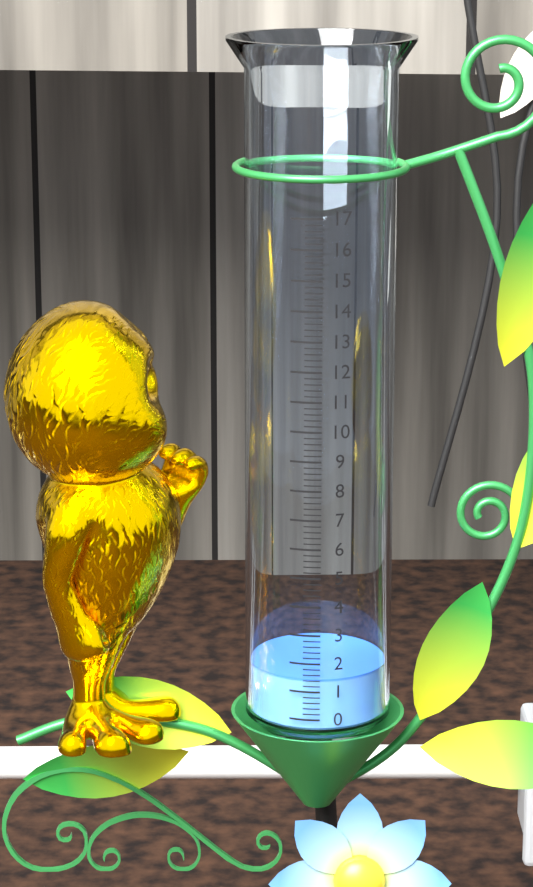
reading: 1.4 (no unit)
